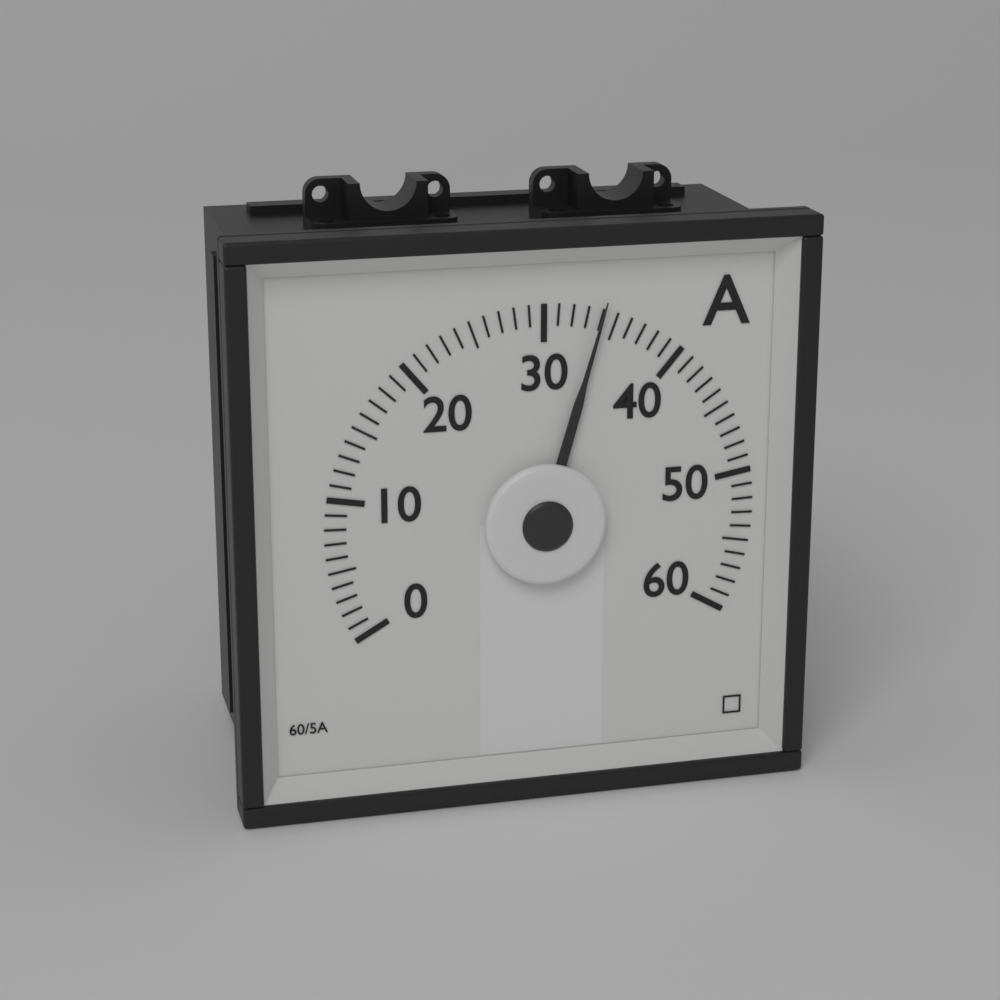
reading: 34 A
